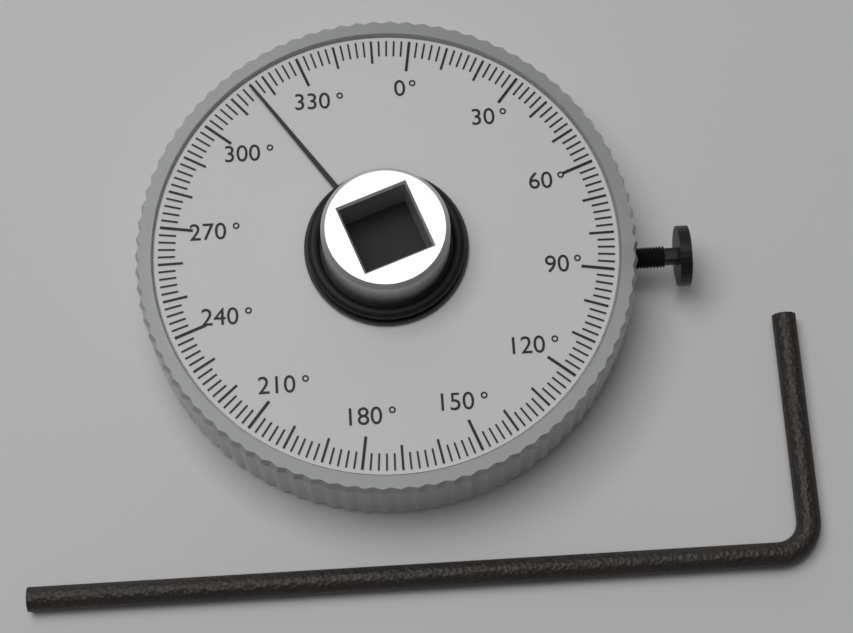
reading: 316 °
